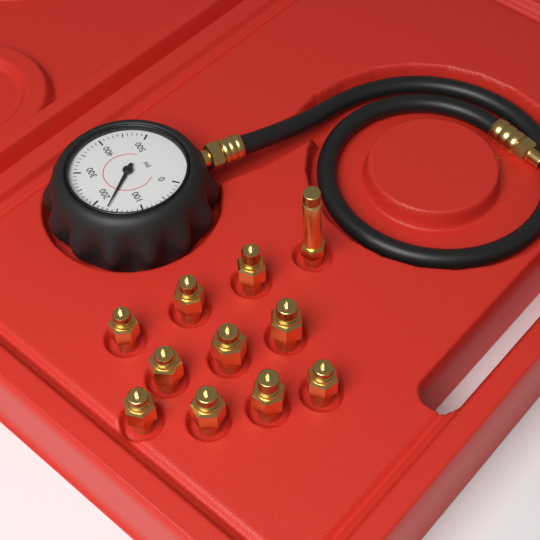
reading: 170 psi
